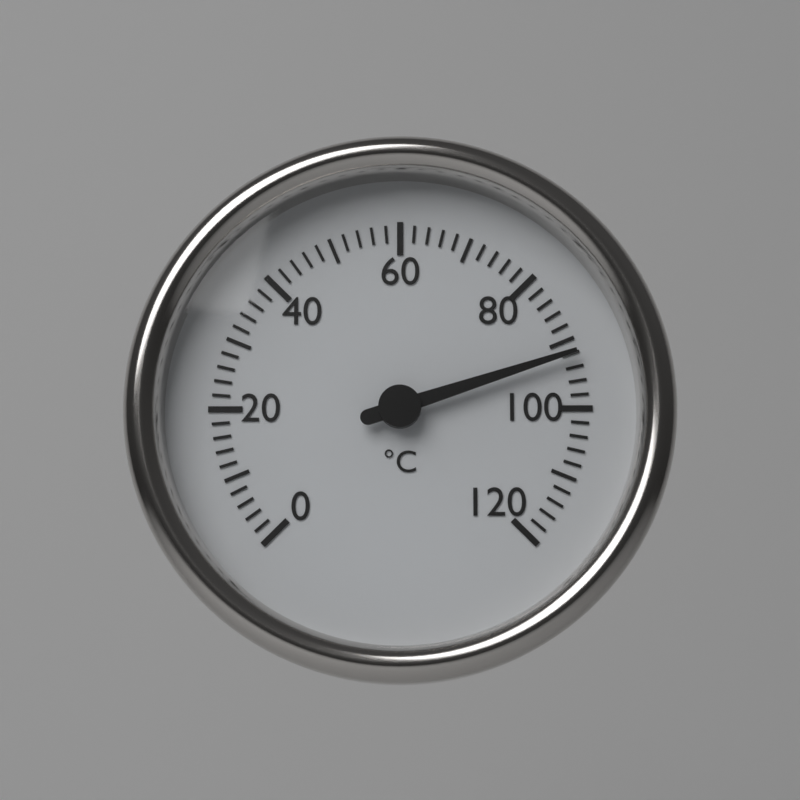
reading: 92 °C
